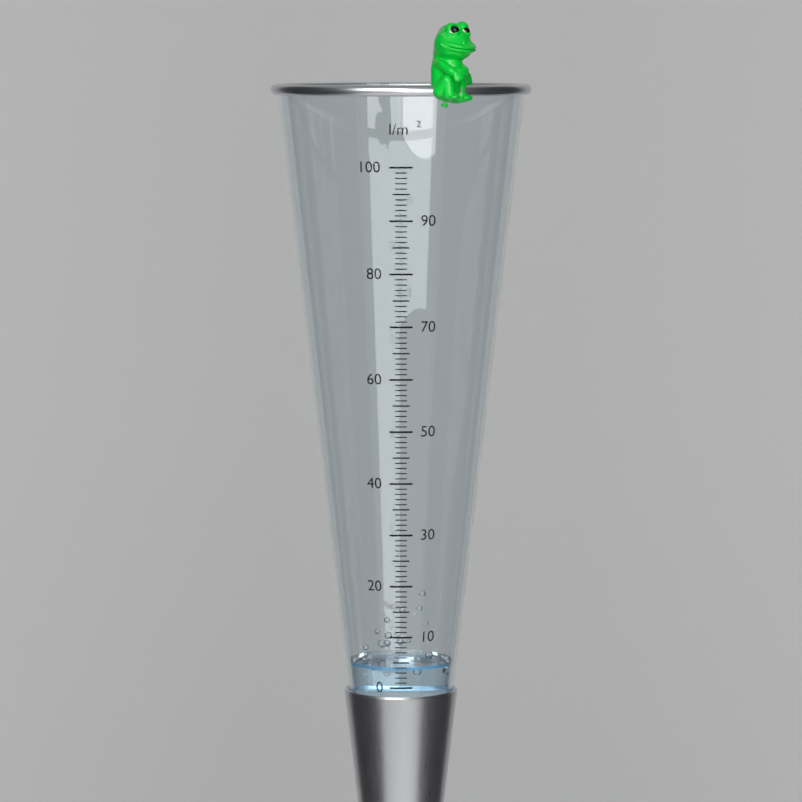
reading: 4 l/m²
